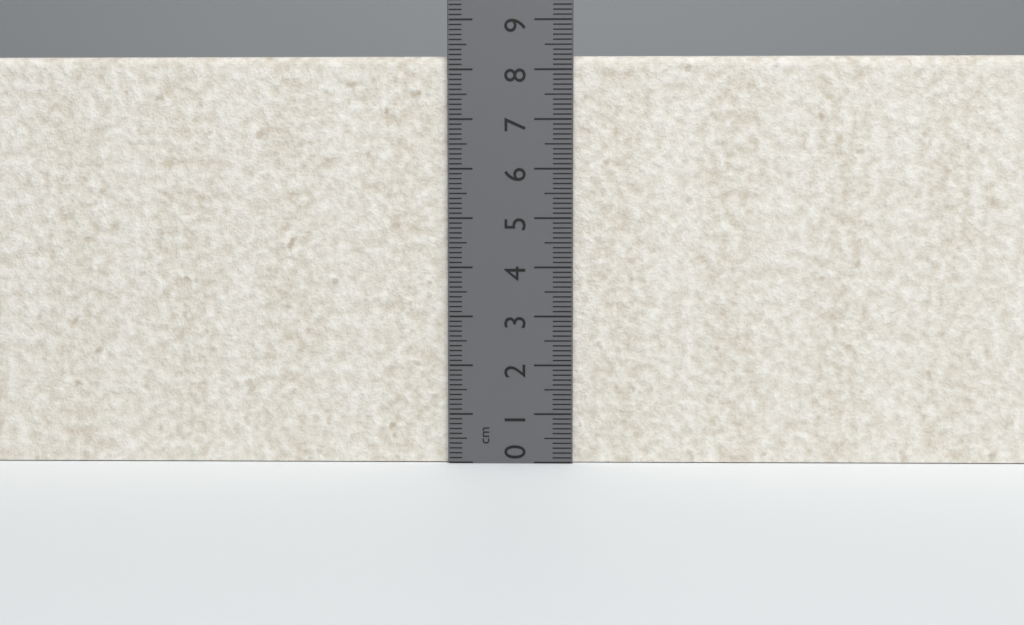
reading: 8.3 cm
